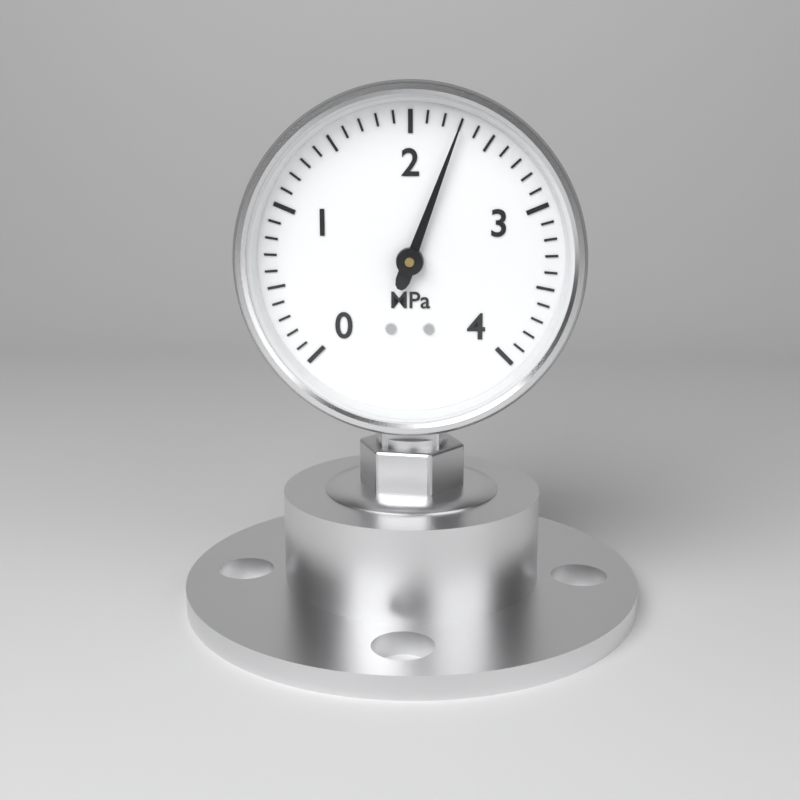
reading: 2.3 MPa
